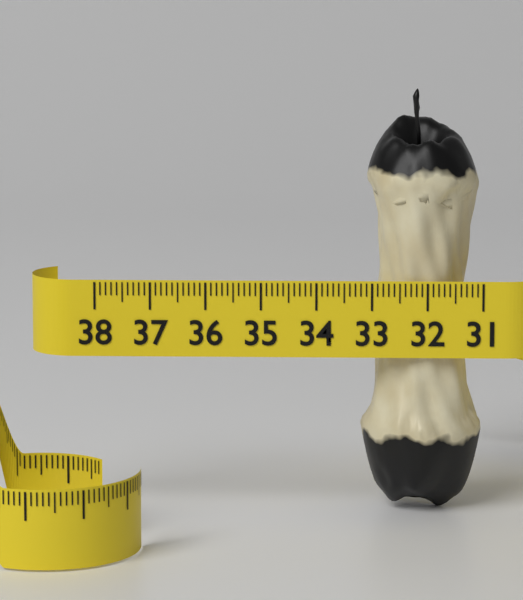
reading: 33.2 (no unit)
